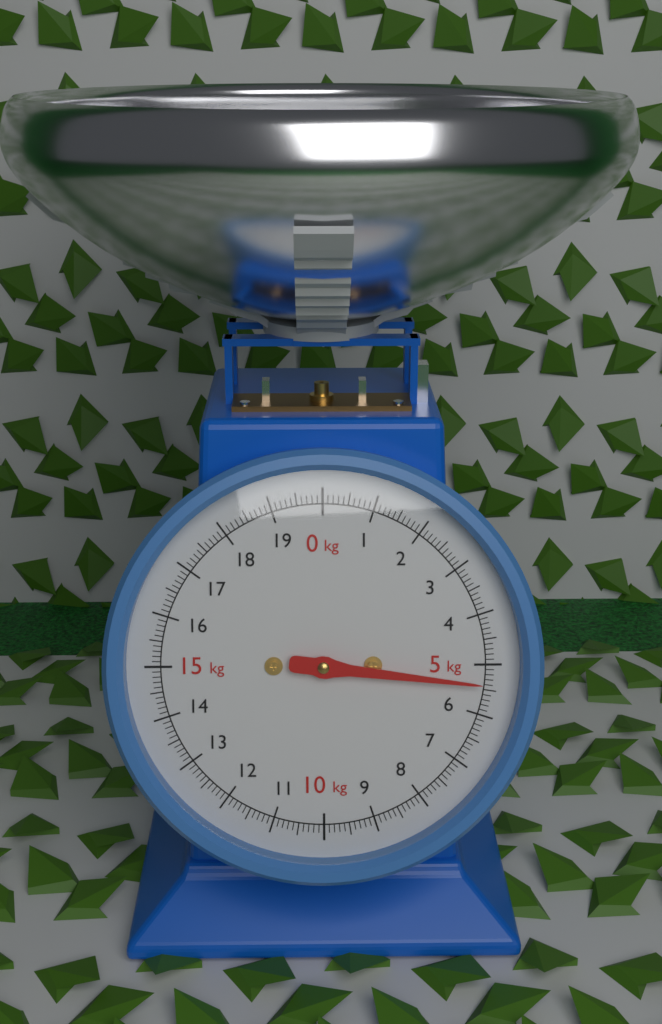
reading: 5.4 kg
